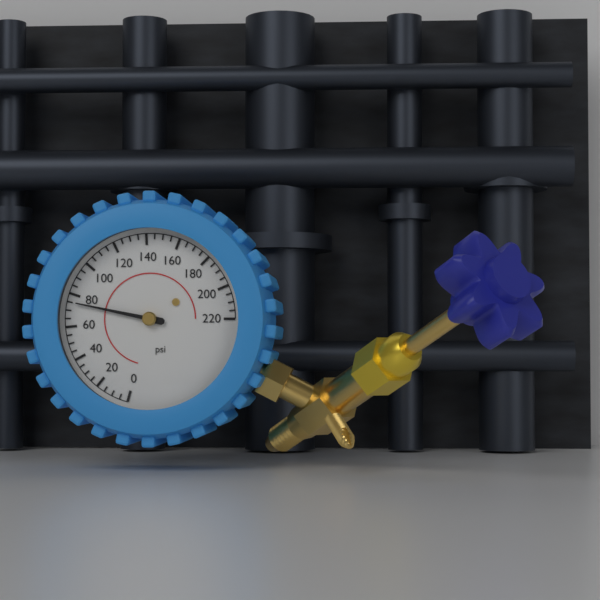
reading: 75 psi
